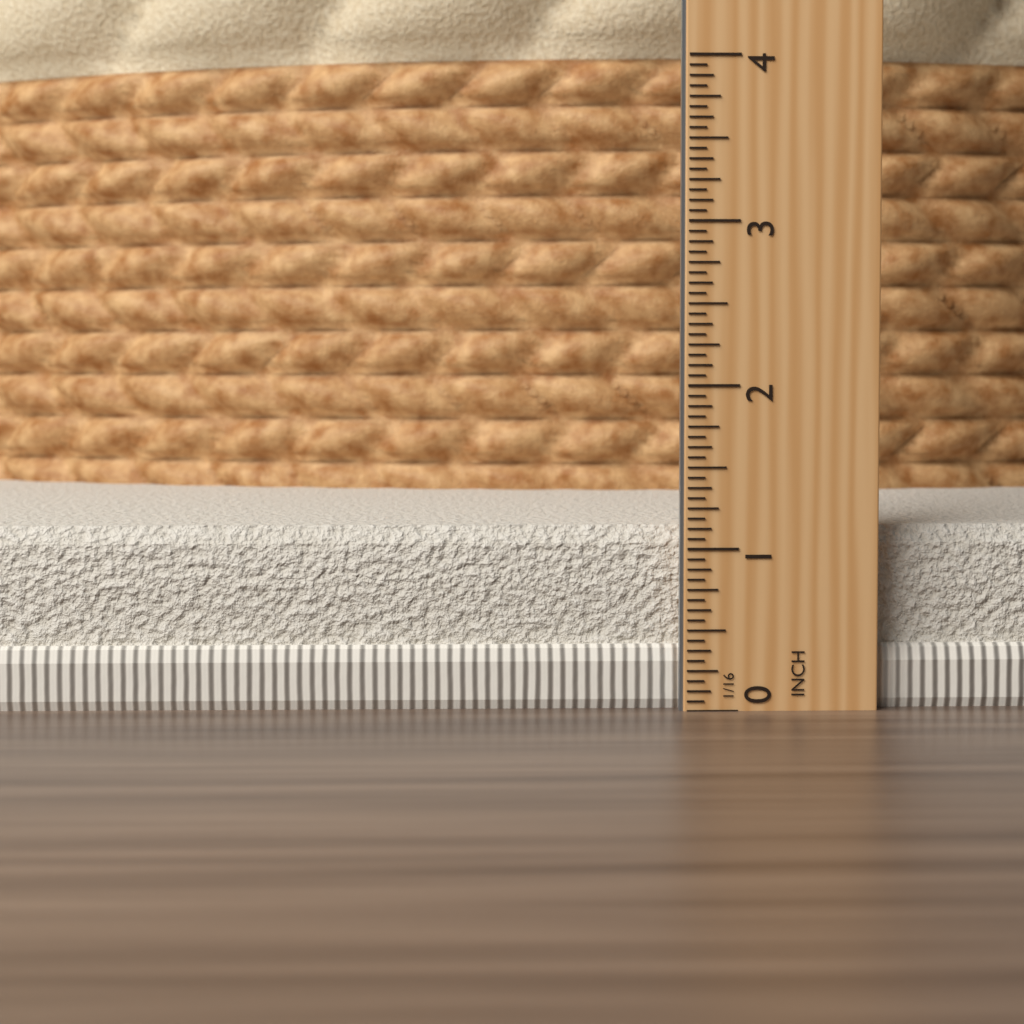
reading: 1.1250 in
